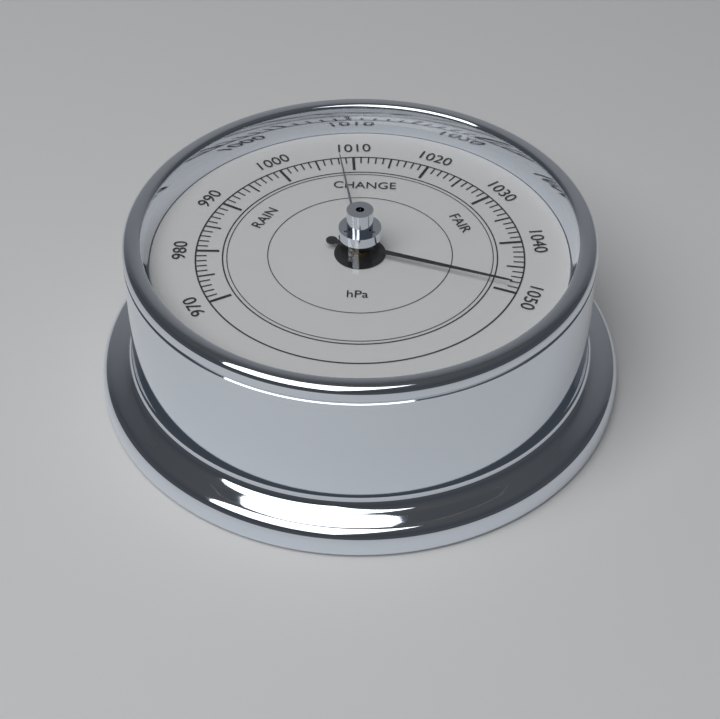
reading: 1049 hPa
